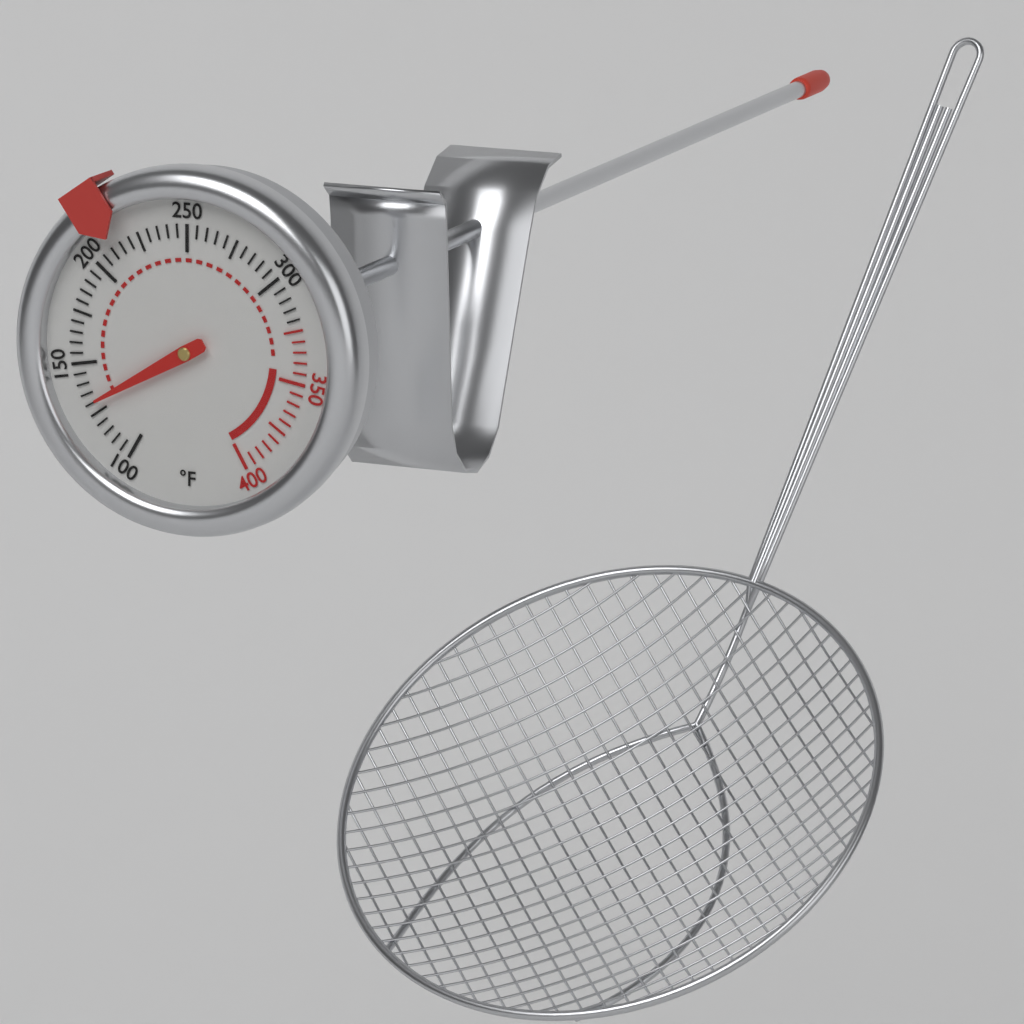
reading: 130 °F
